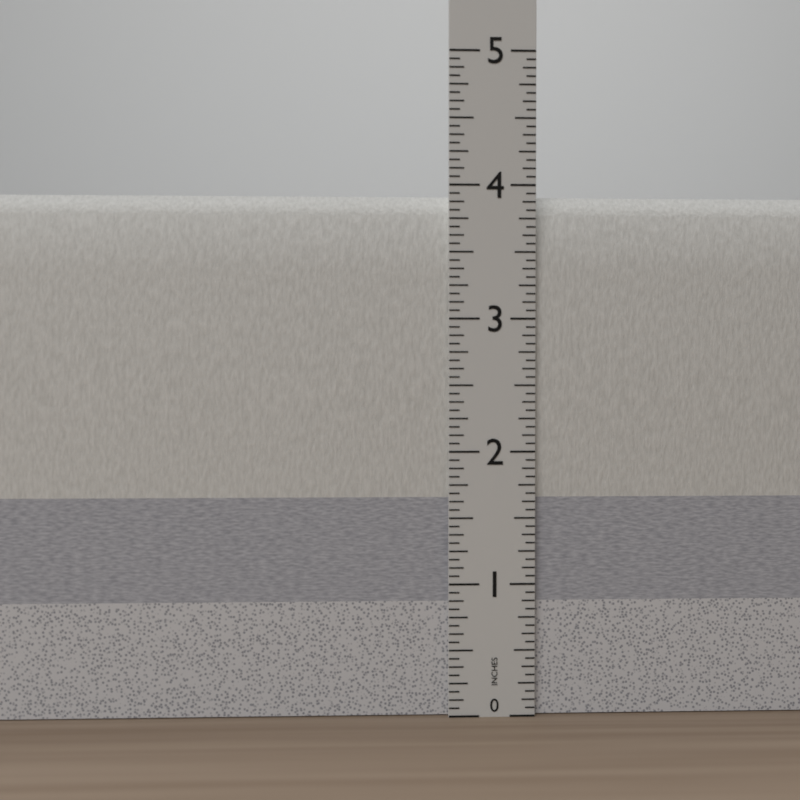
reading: 3.9375 in
